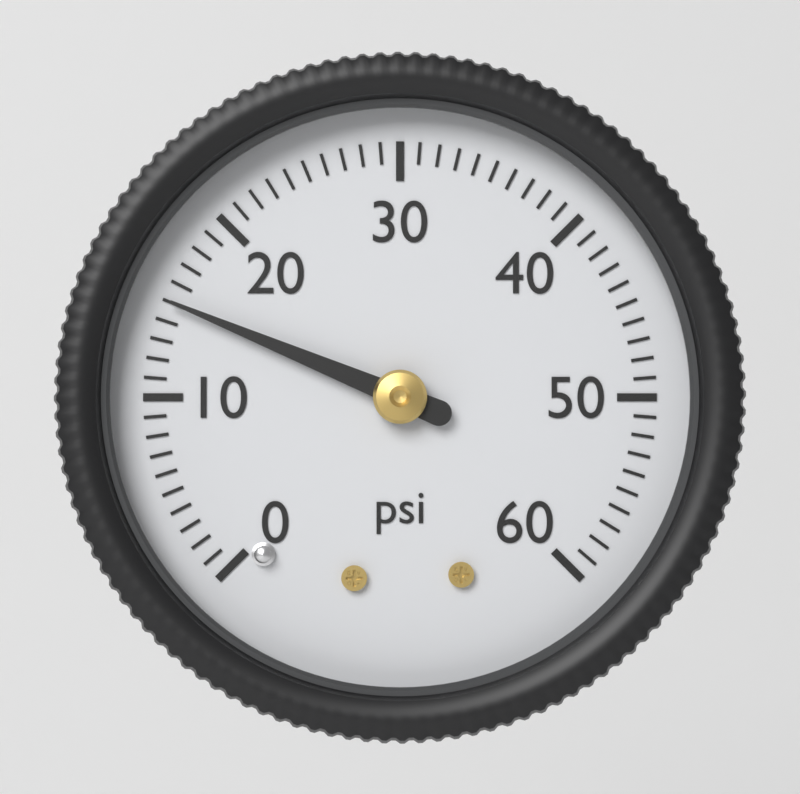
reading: 15 psi
